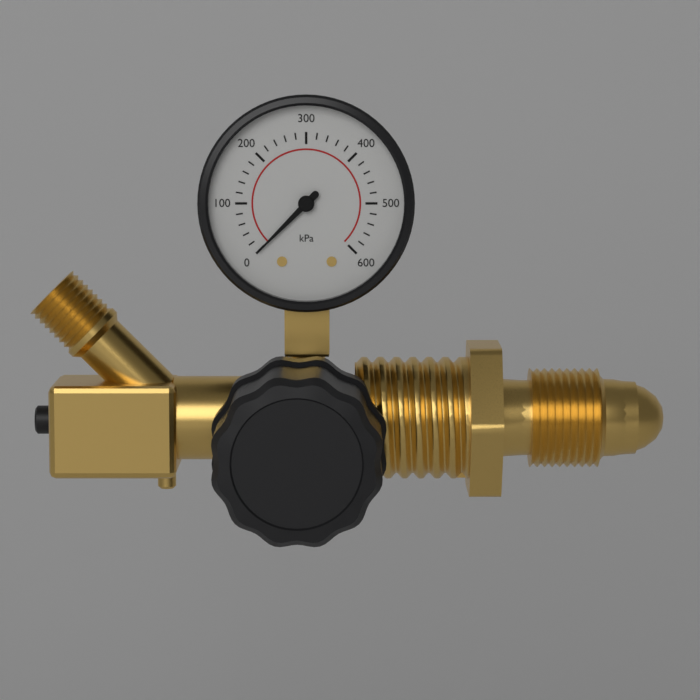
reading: 0 kPa
